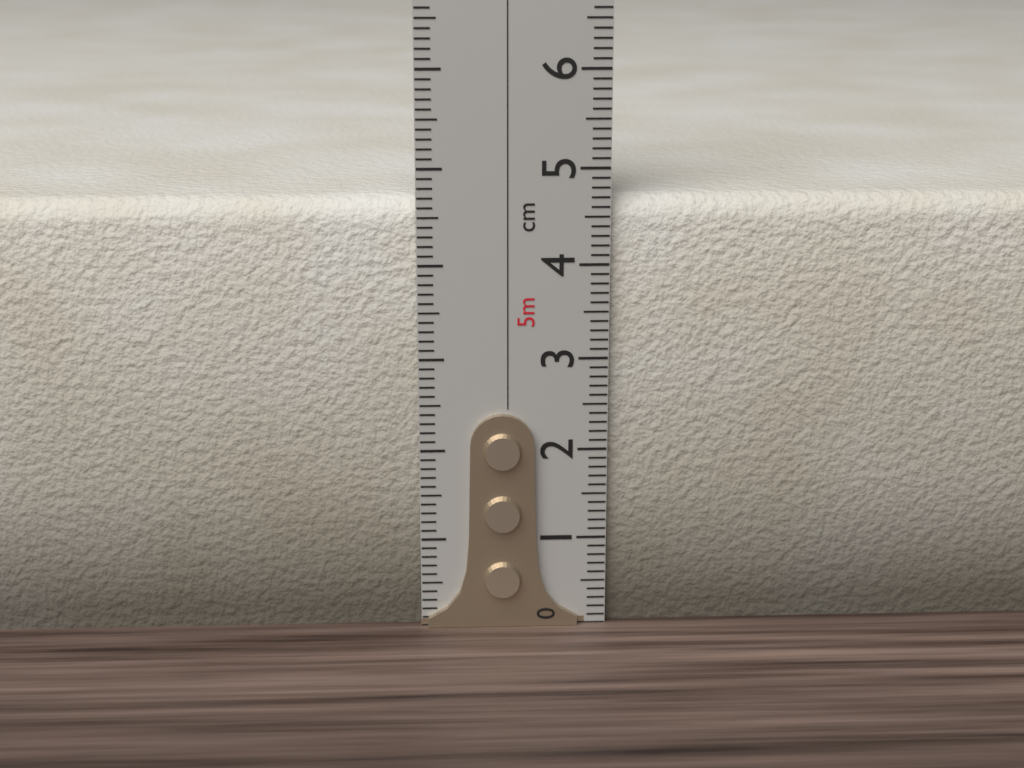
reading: 4.7 cm
